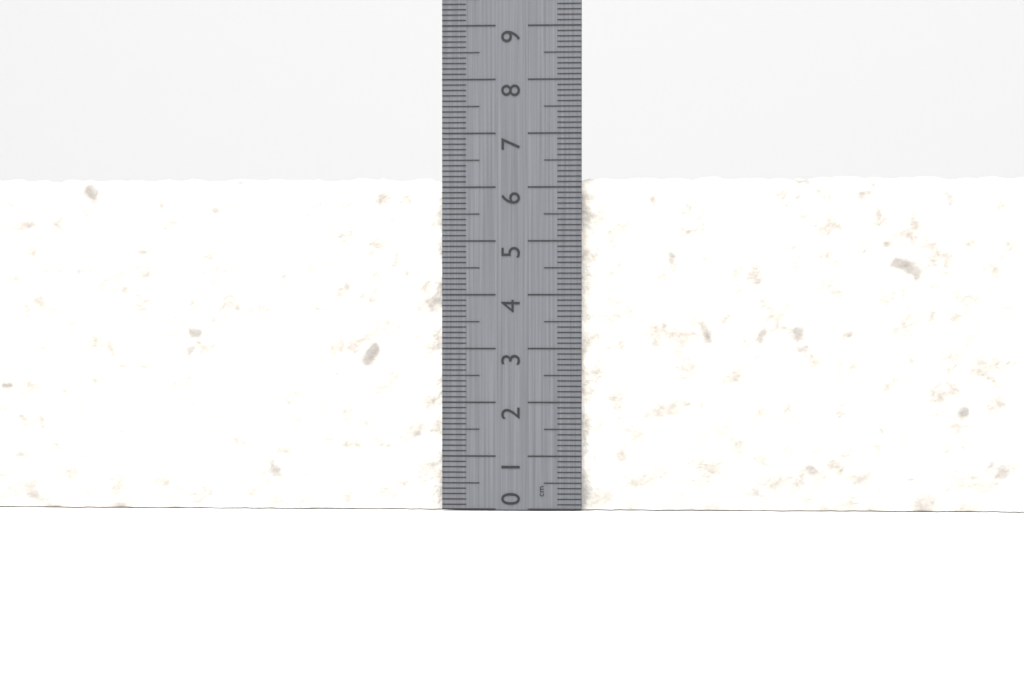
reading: 6.2 cm
